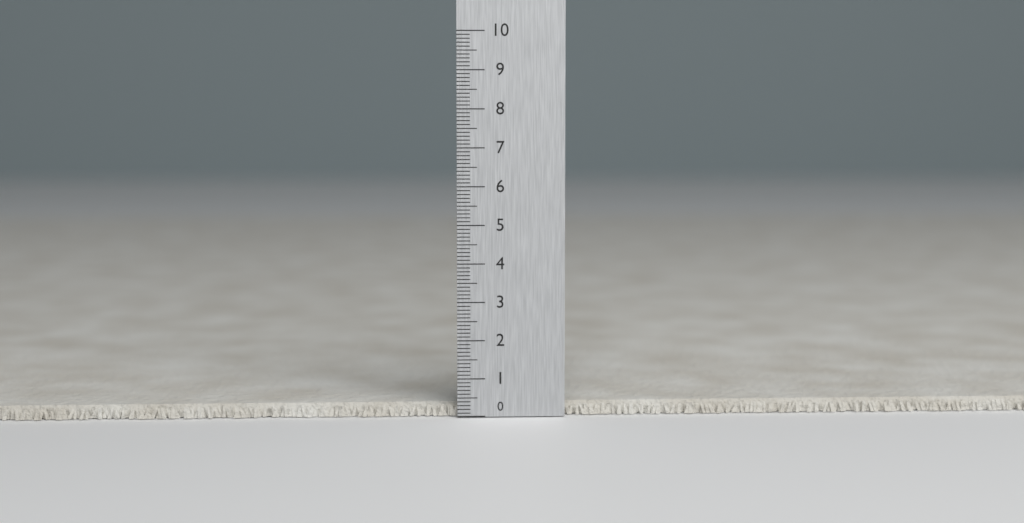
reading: 0.3 (no unit)
